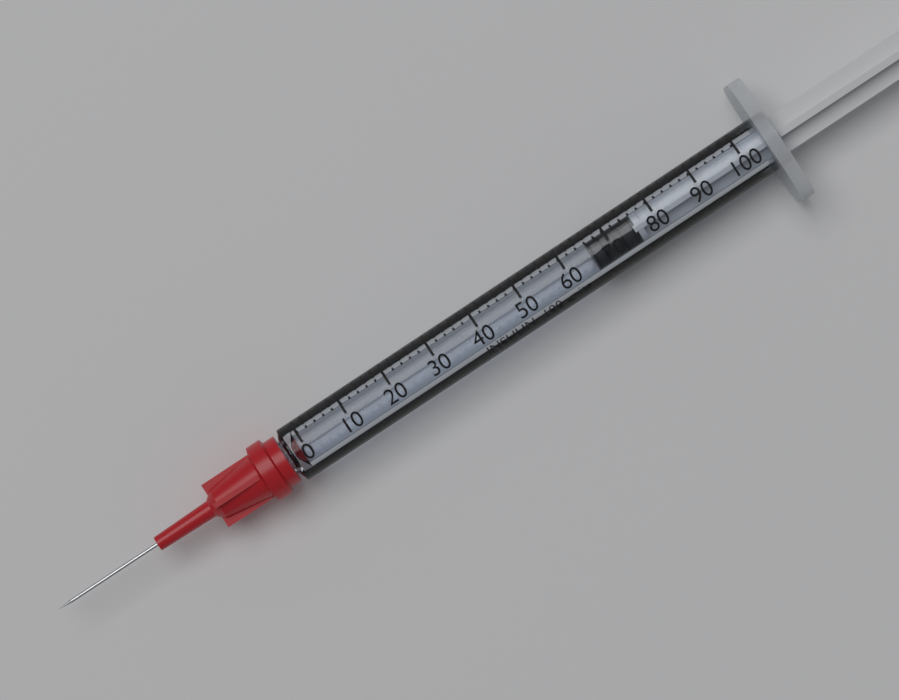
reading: 66 units
